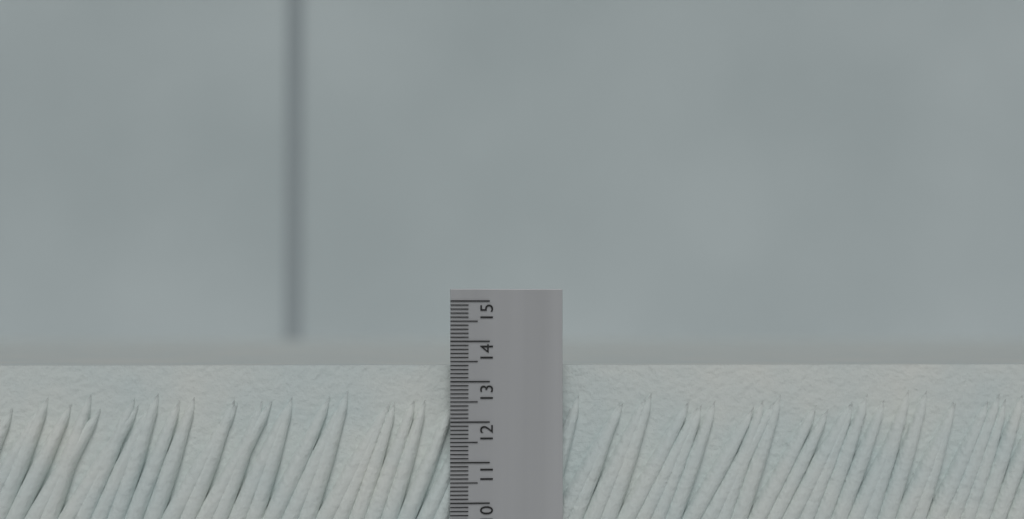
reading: 13.4 (no unit)
